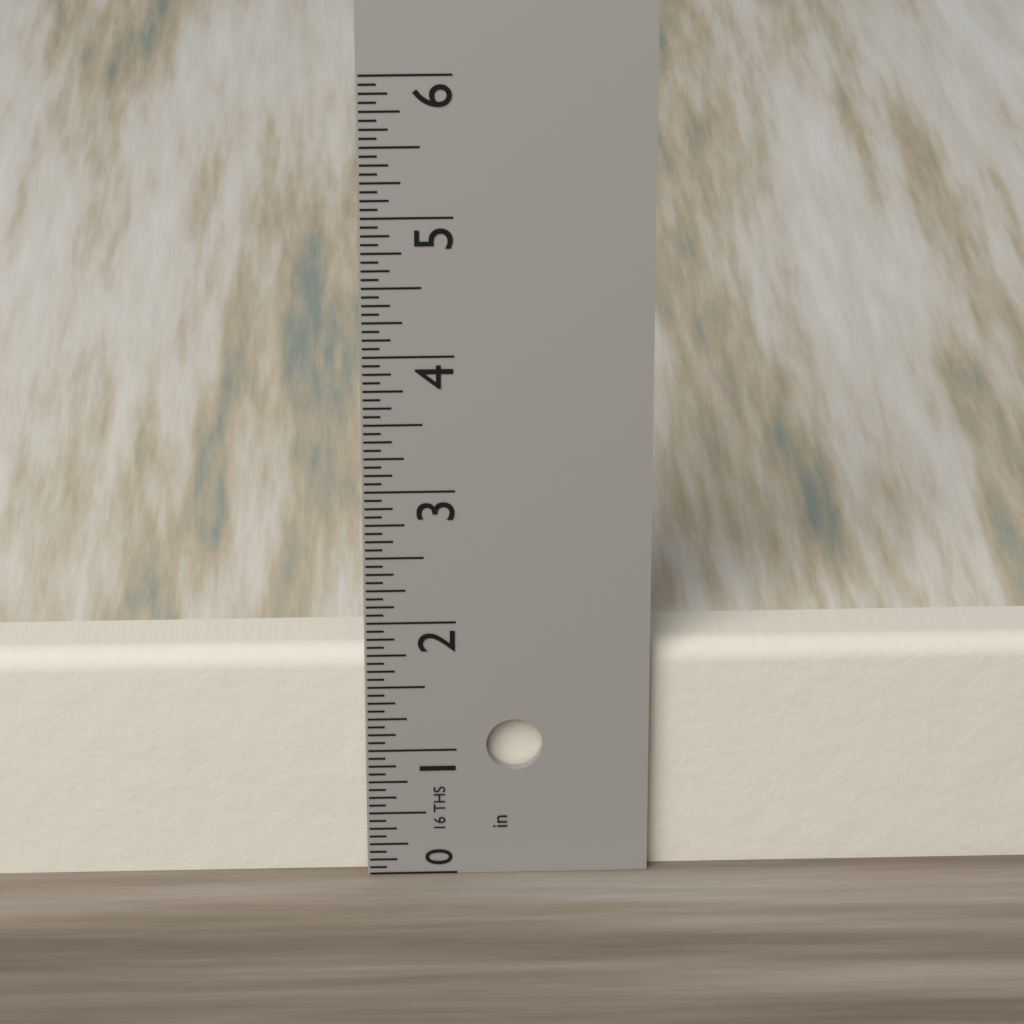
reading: 1.7500 in
